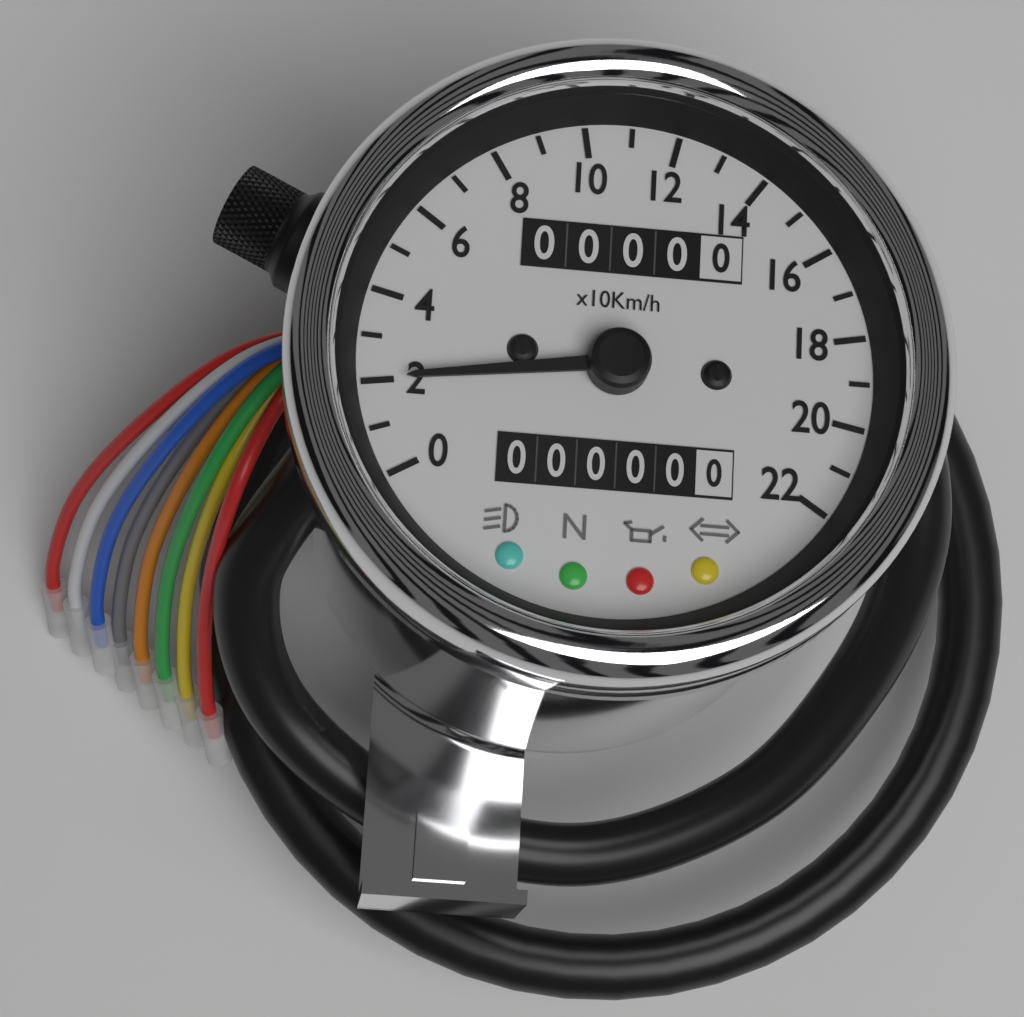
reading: 20 km/h
